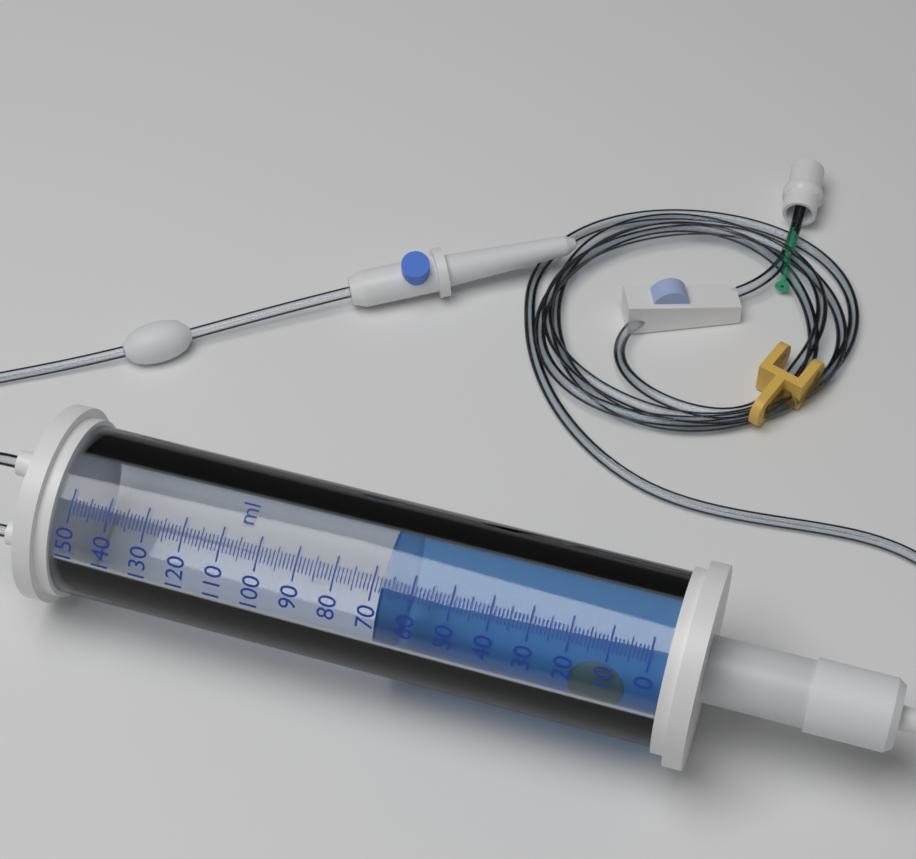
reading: 68 ml
